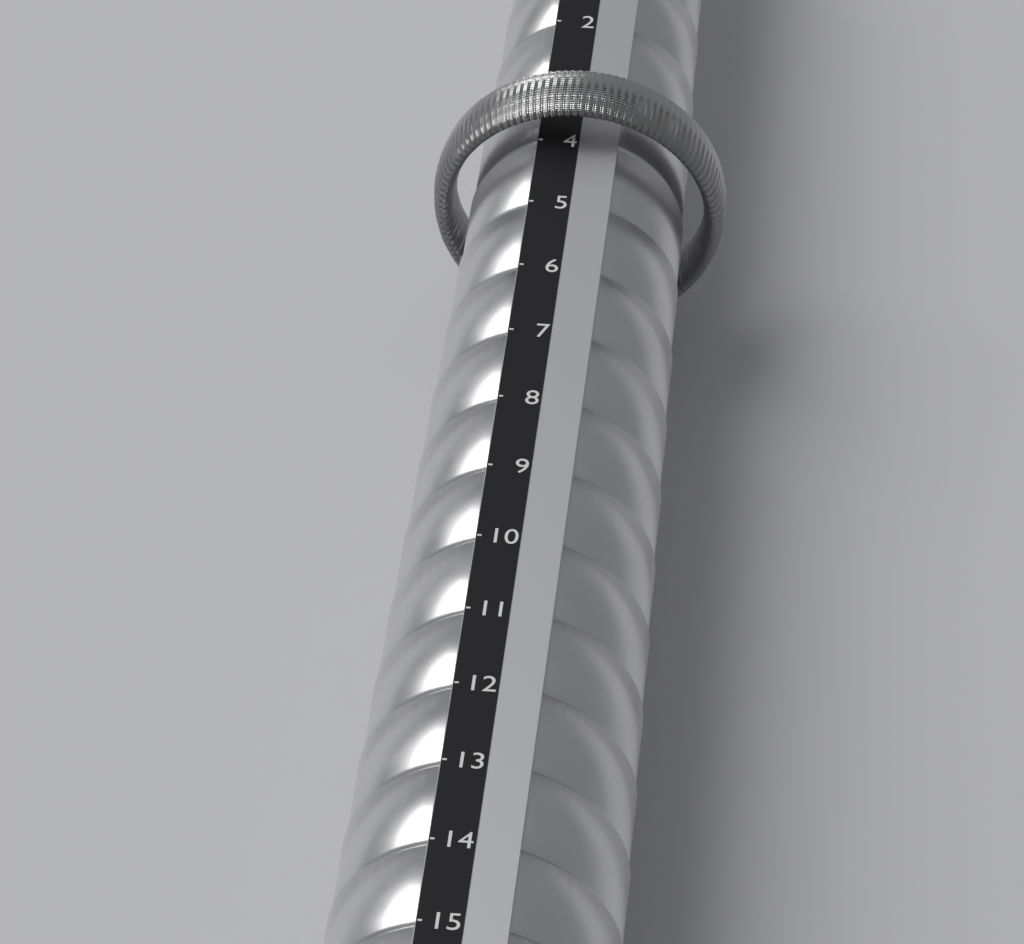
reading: 4 (no unit)
